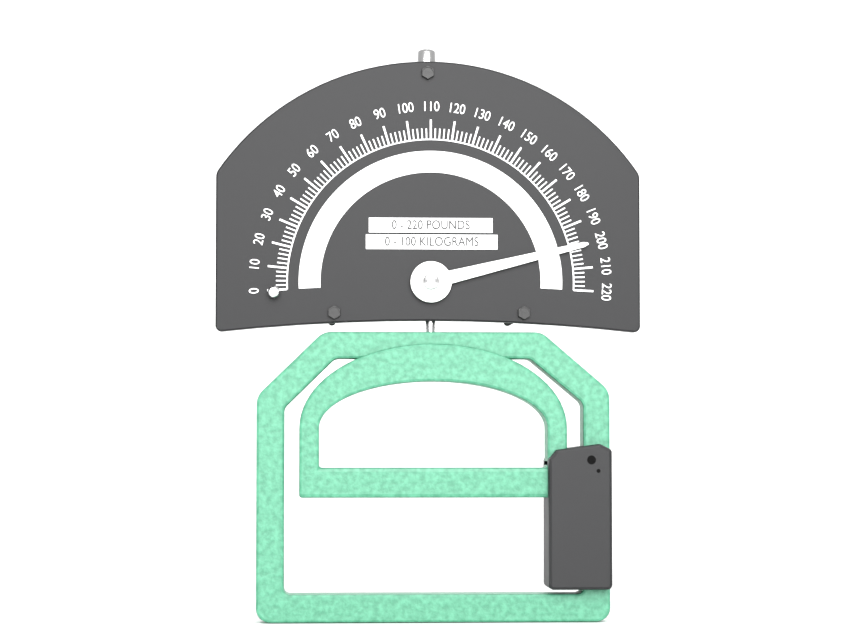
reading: 200 lb
